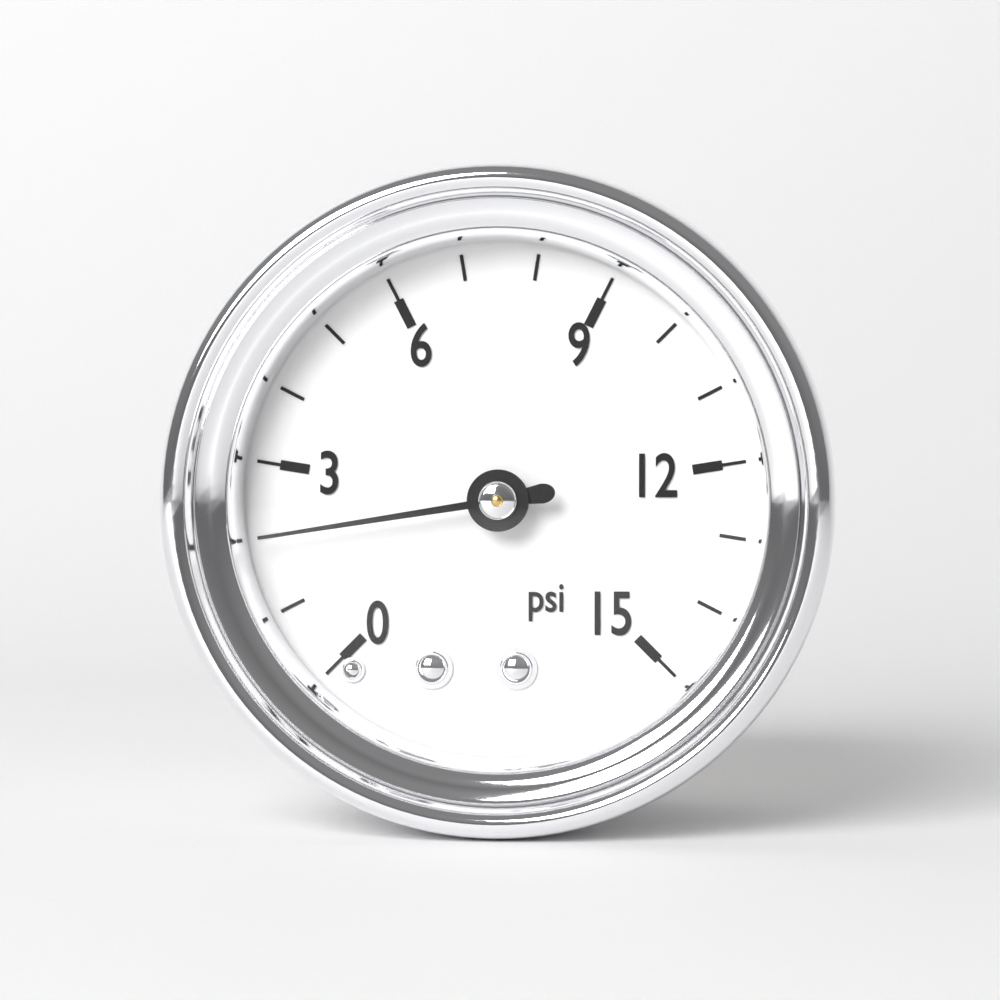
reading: 2 psi
